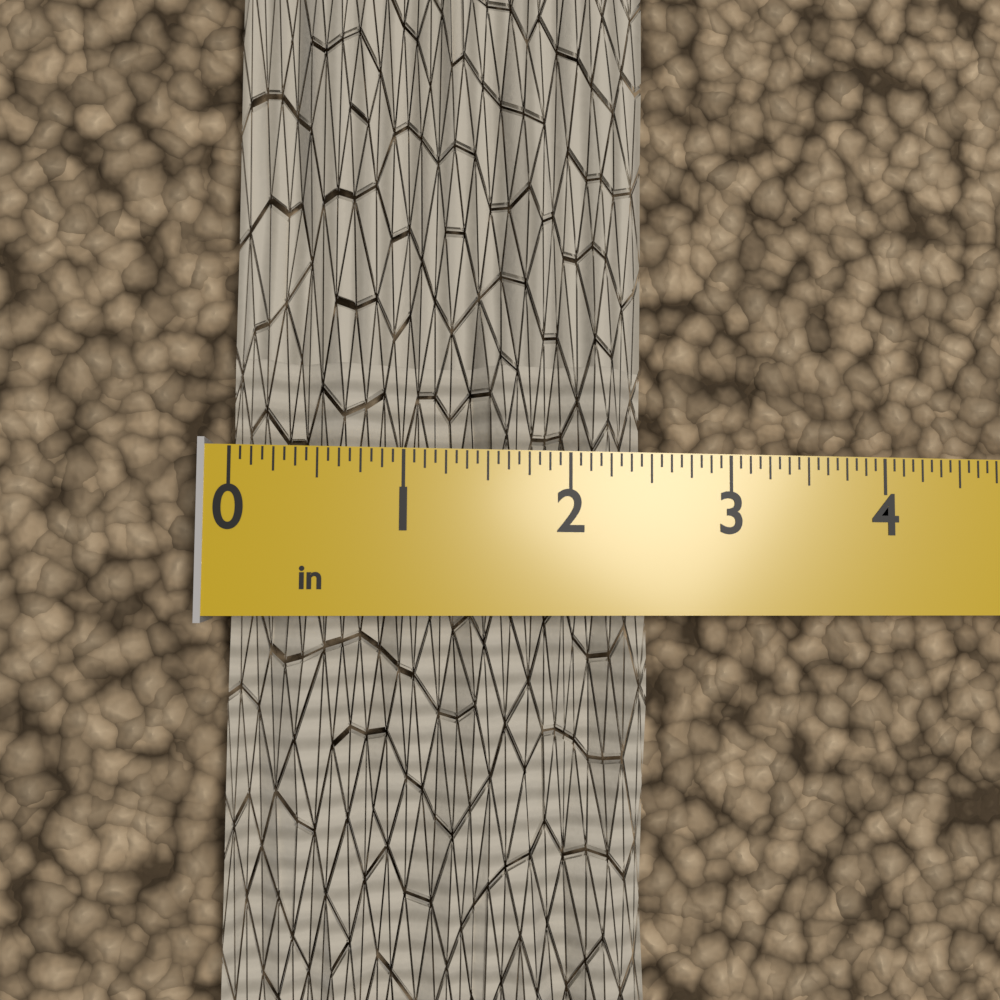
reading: 2.5000 in
